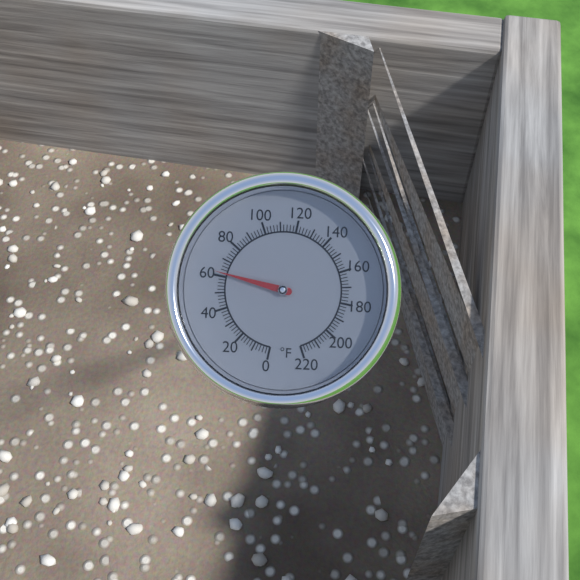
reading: 62 °F
